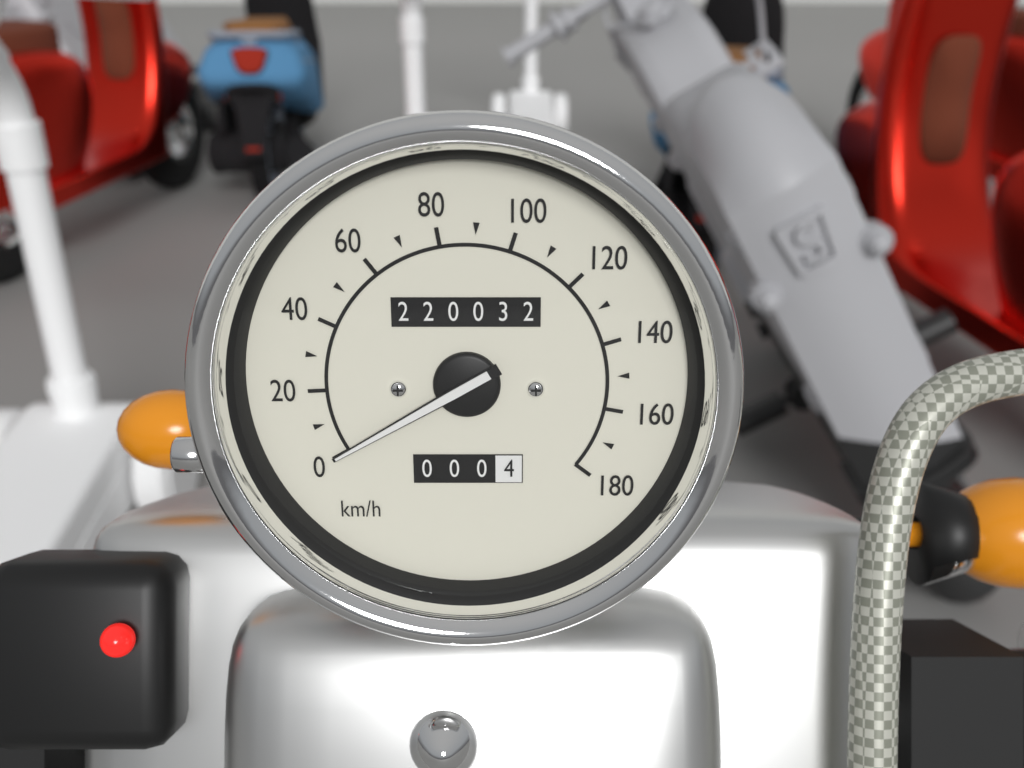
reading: 0 km/h
